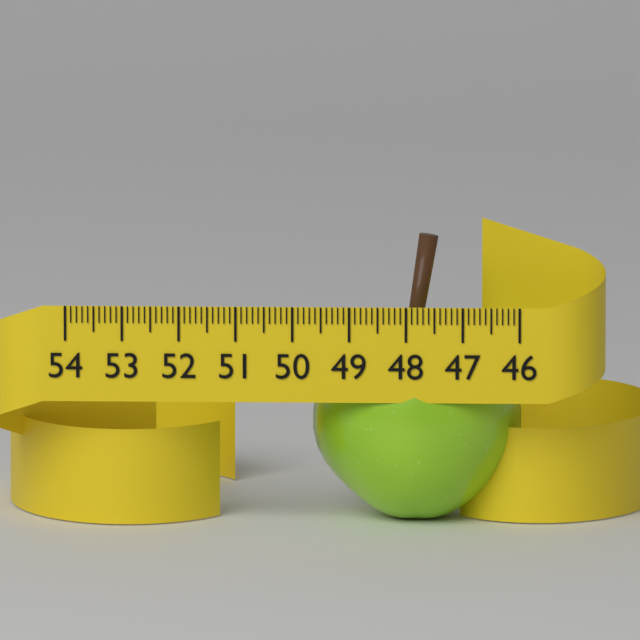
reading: 49.7 (no unit)
